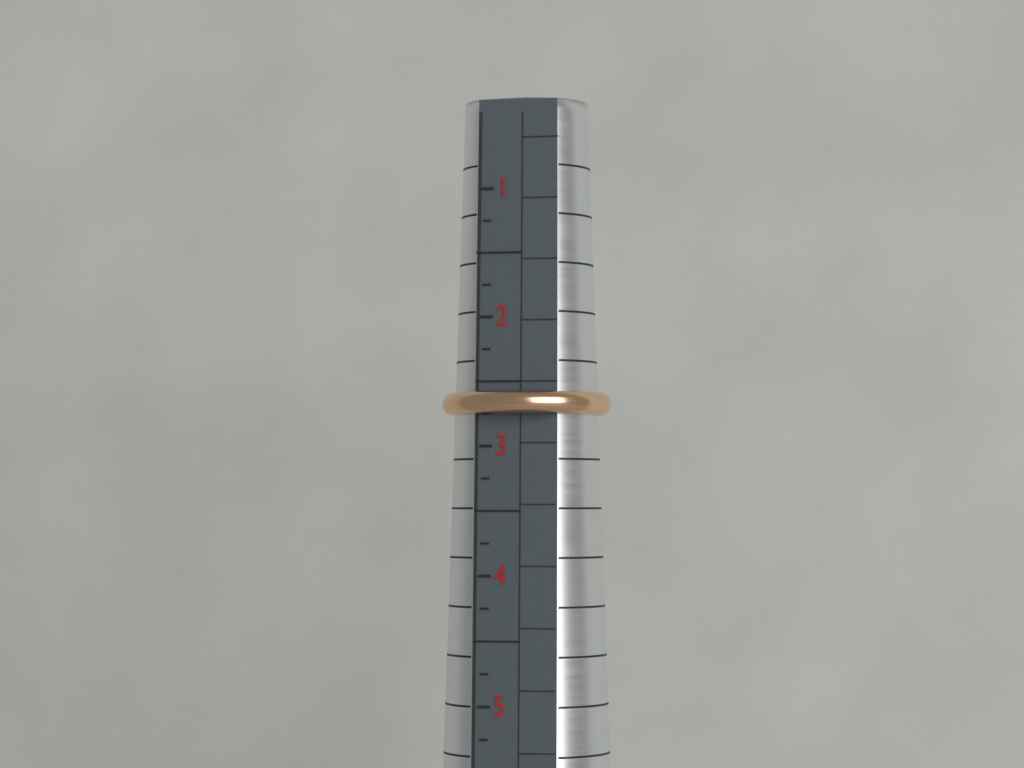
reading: 2.75 (no unit)
